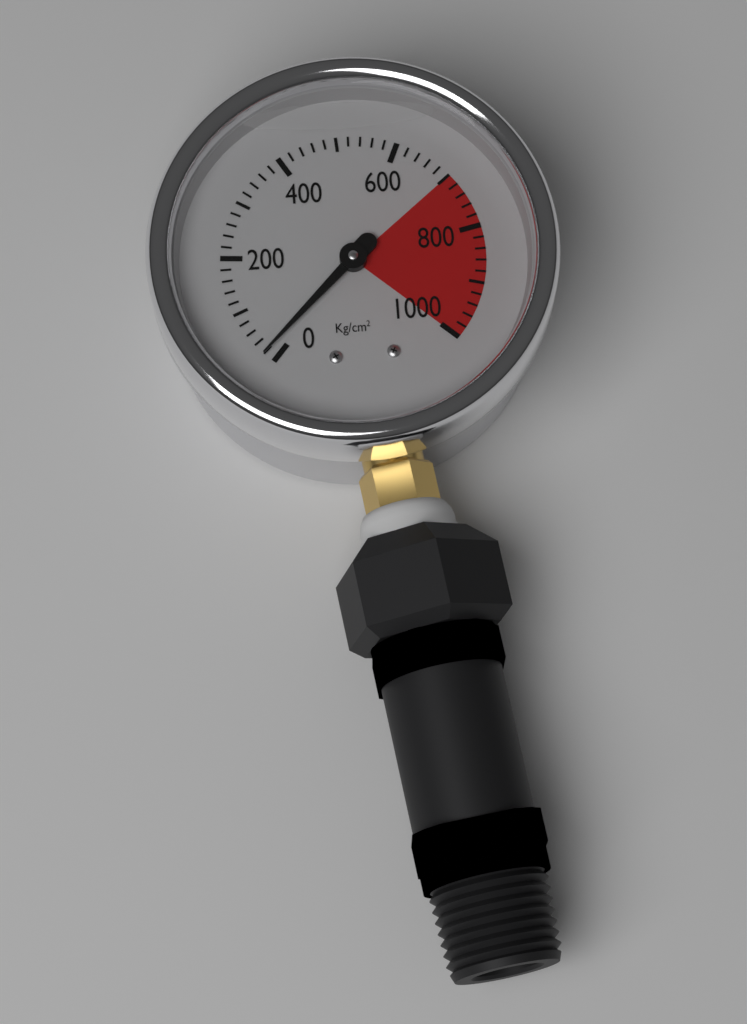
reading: 20 kg/cm²
